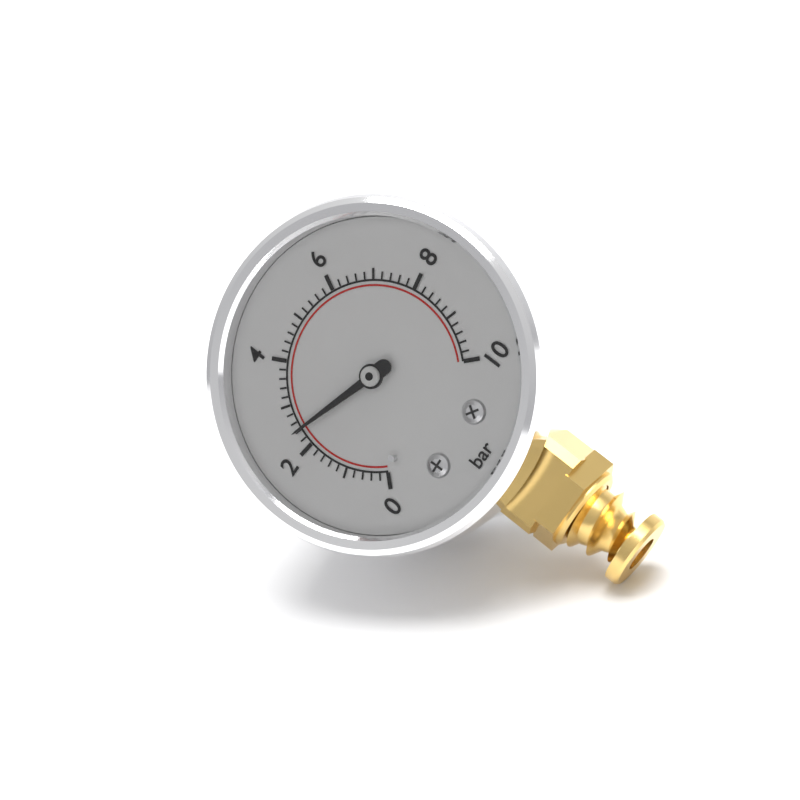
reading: 2.4 bar
